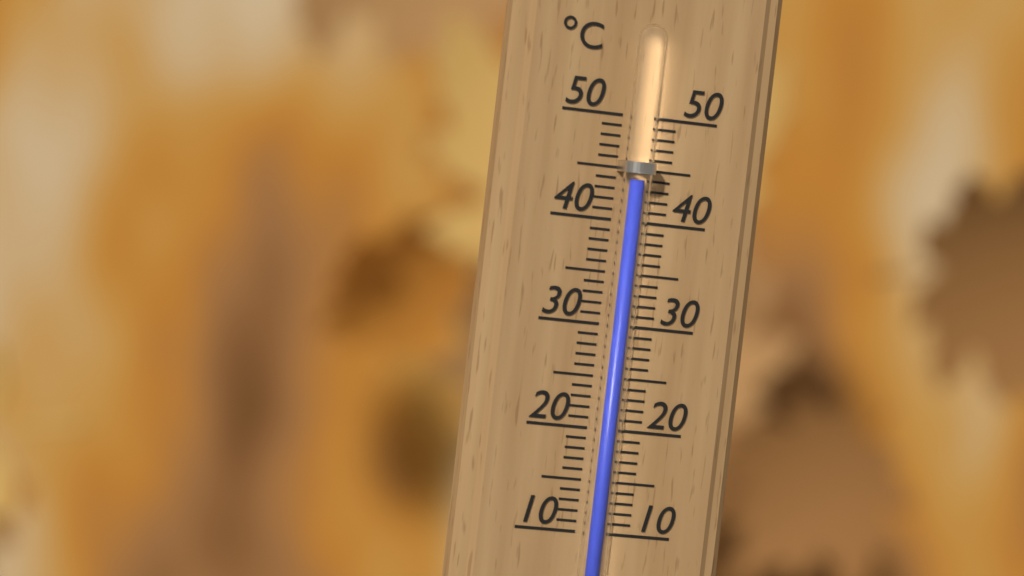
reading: 44 °C
